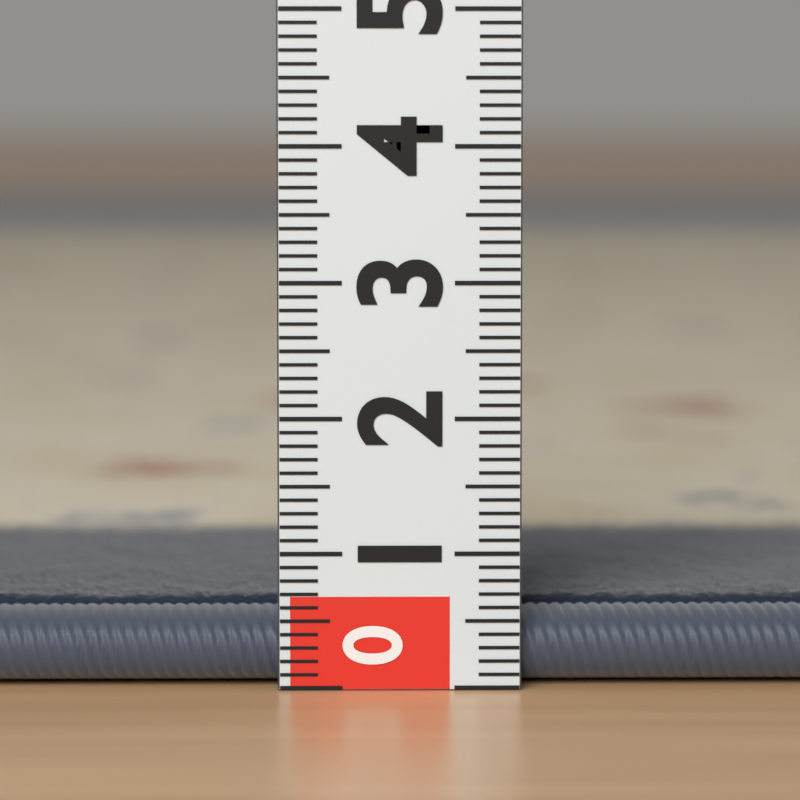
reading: 0.6 (no unit)
